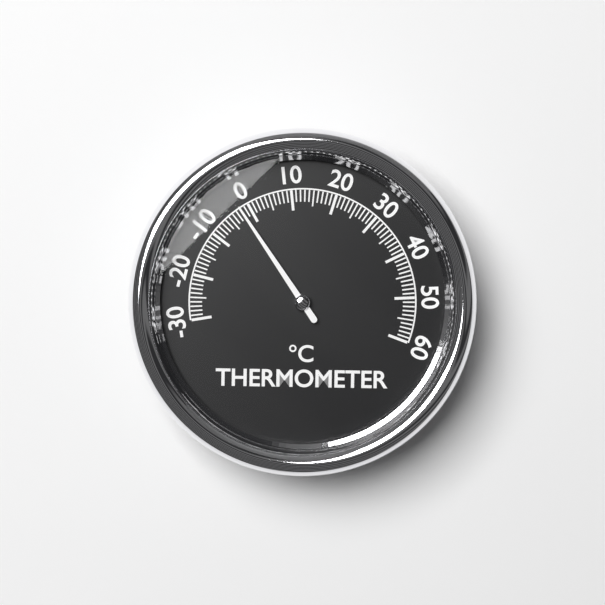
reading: -2 °C
